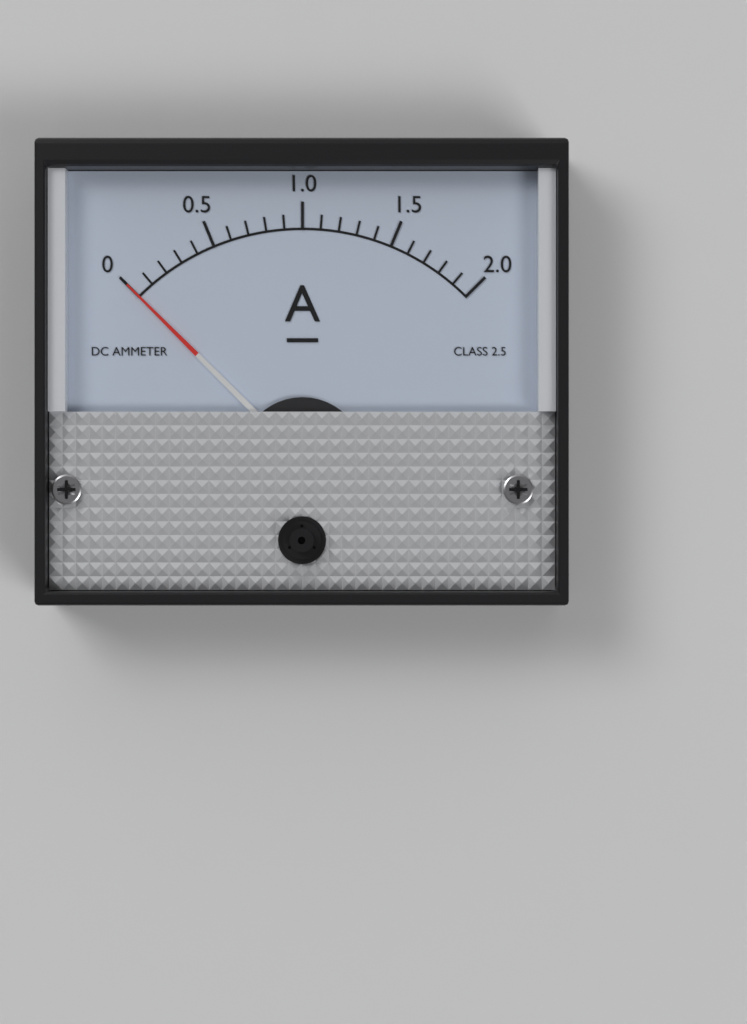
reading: 0.0 A
